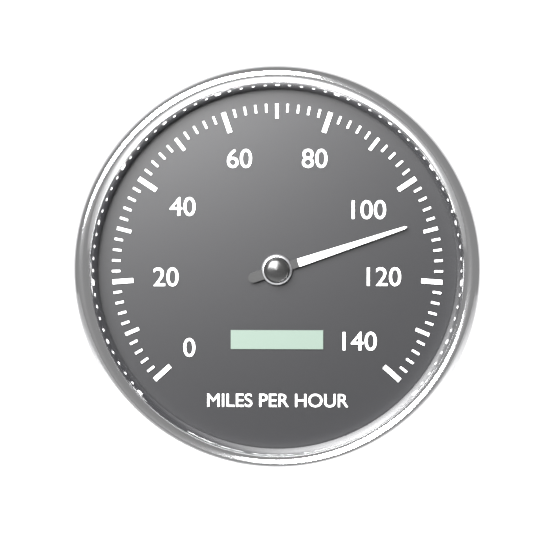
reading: 108 mph
